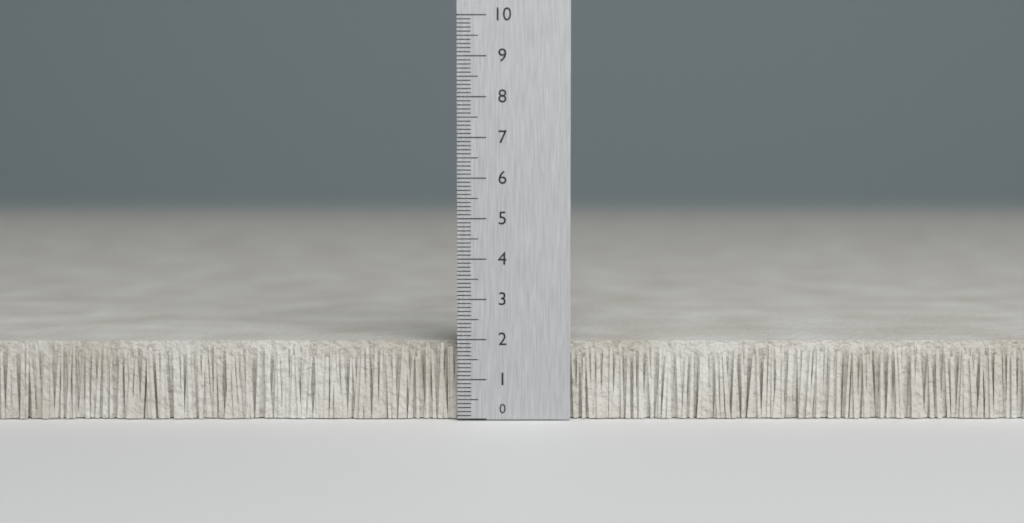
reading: 1.9 (no unit)
